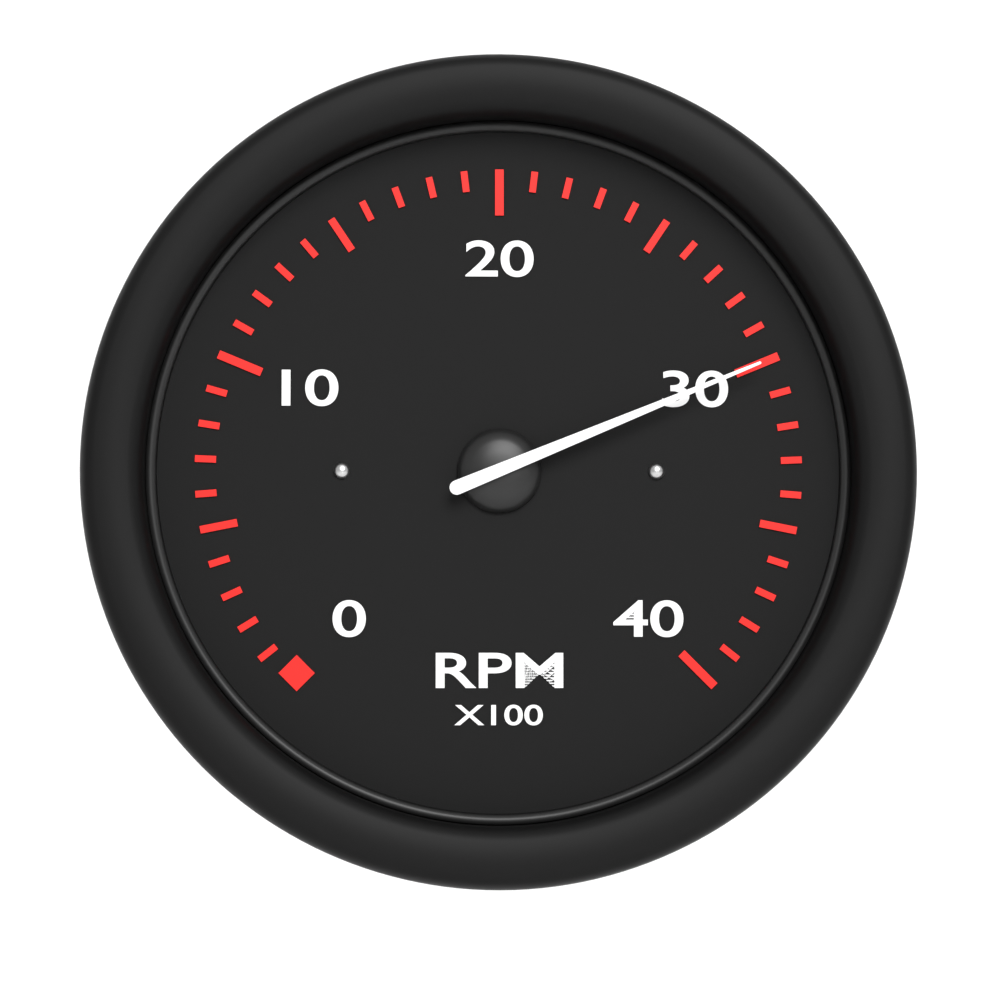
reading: 30 RPM x100
